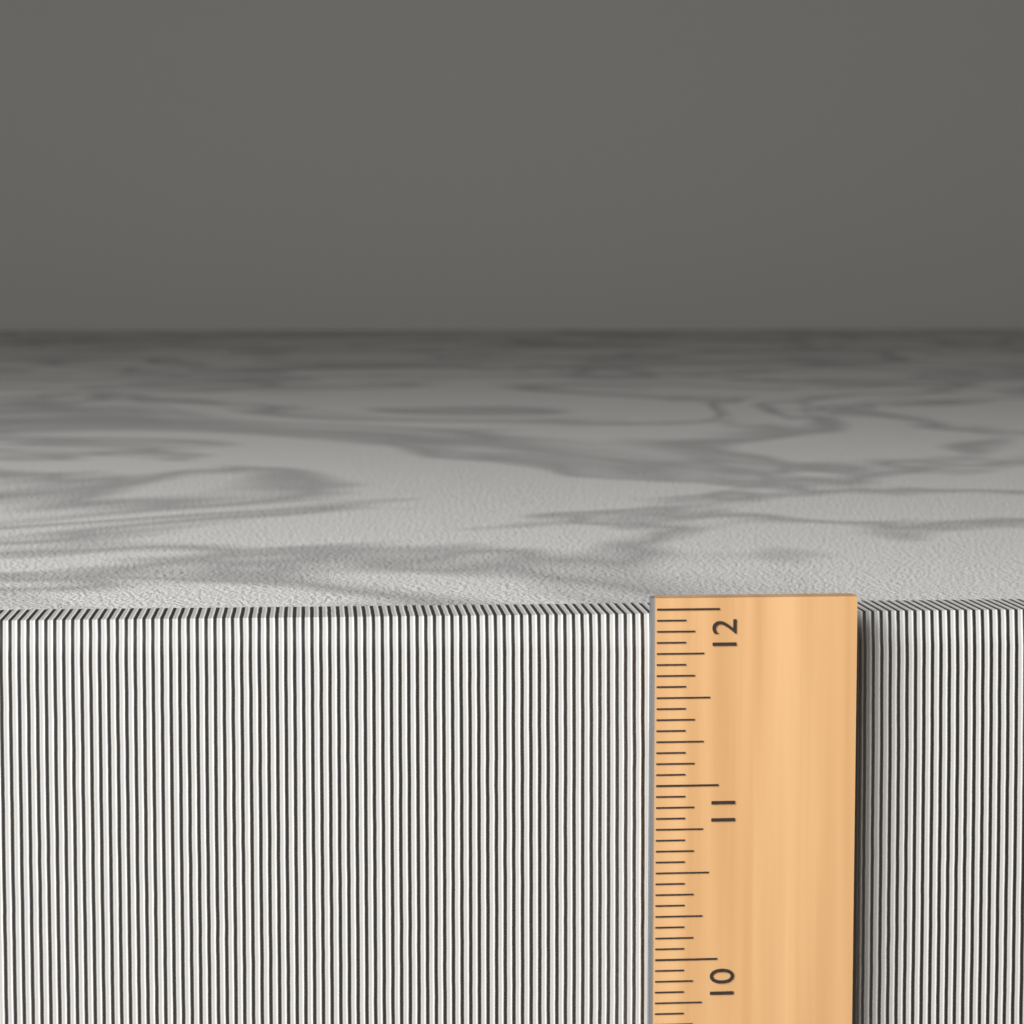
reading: 11.9375 in
